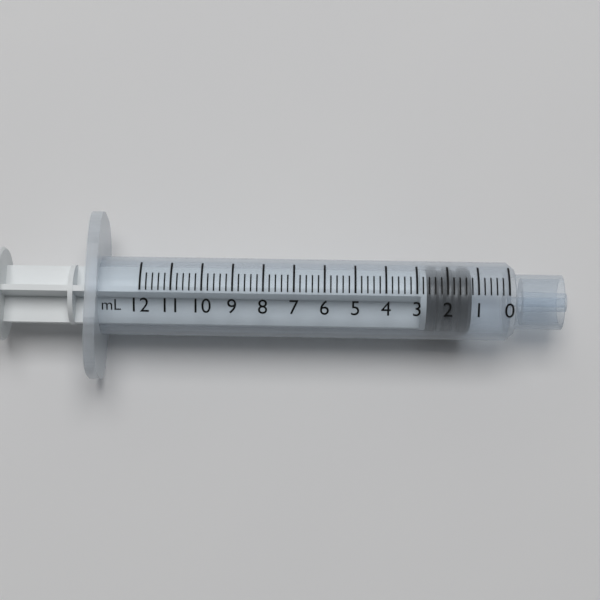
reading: 1.2 mL
